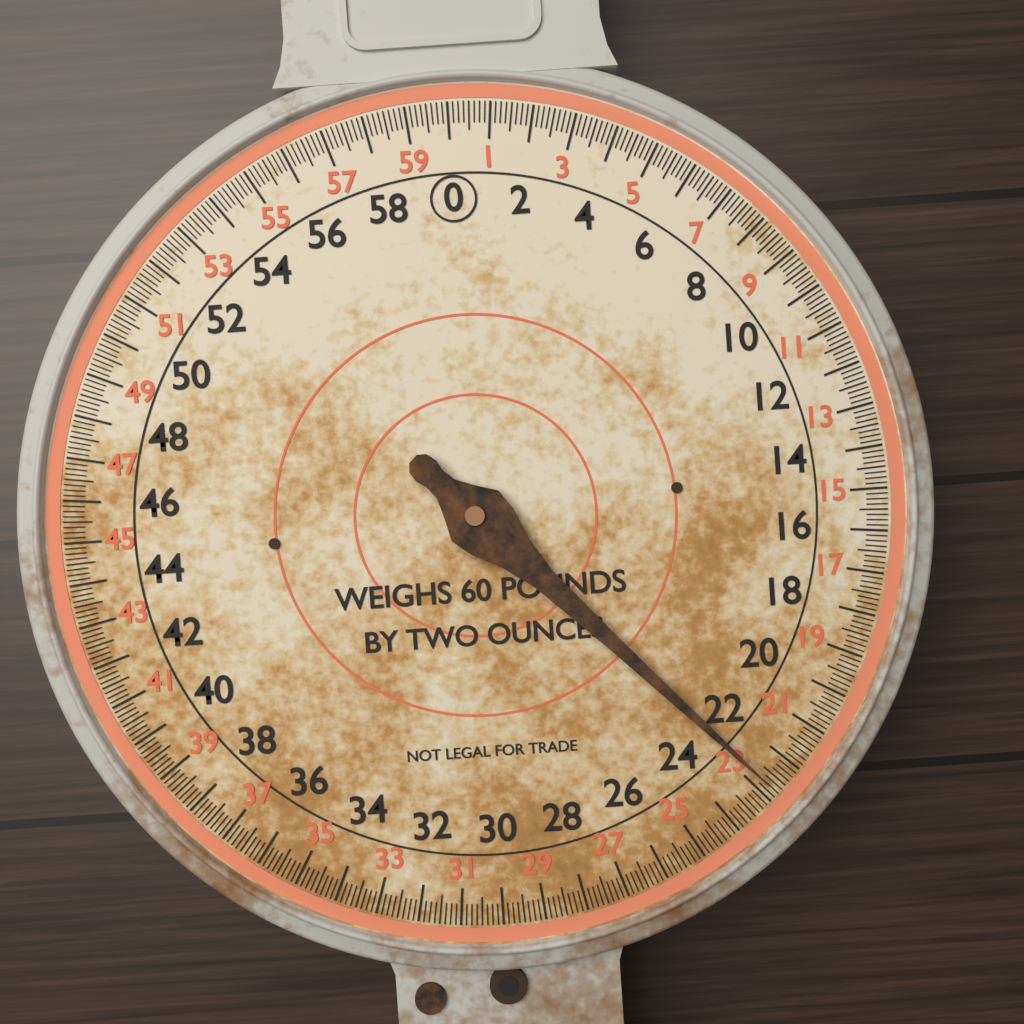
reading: 22.750 lb
